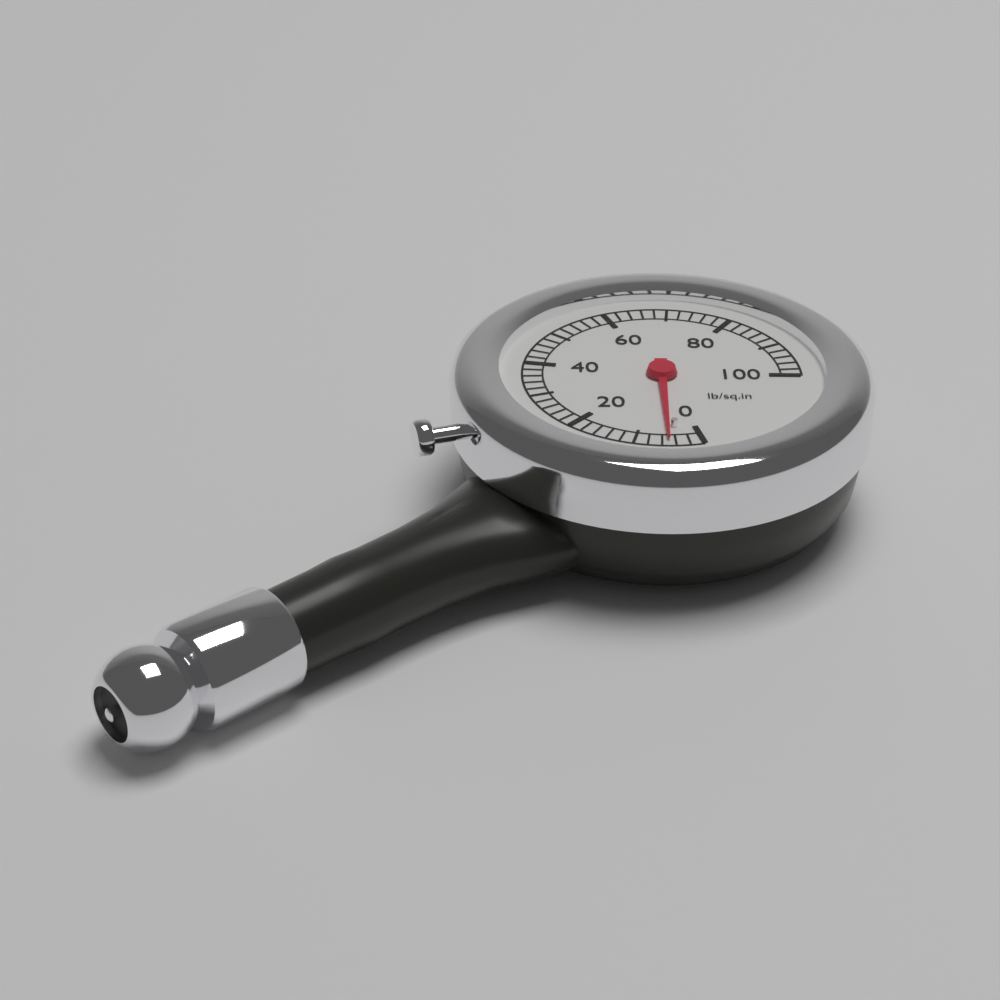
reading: 5 psi
